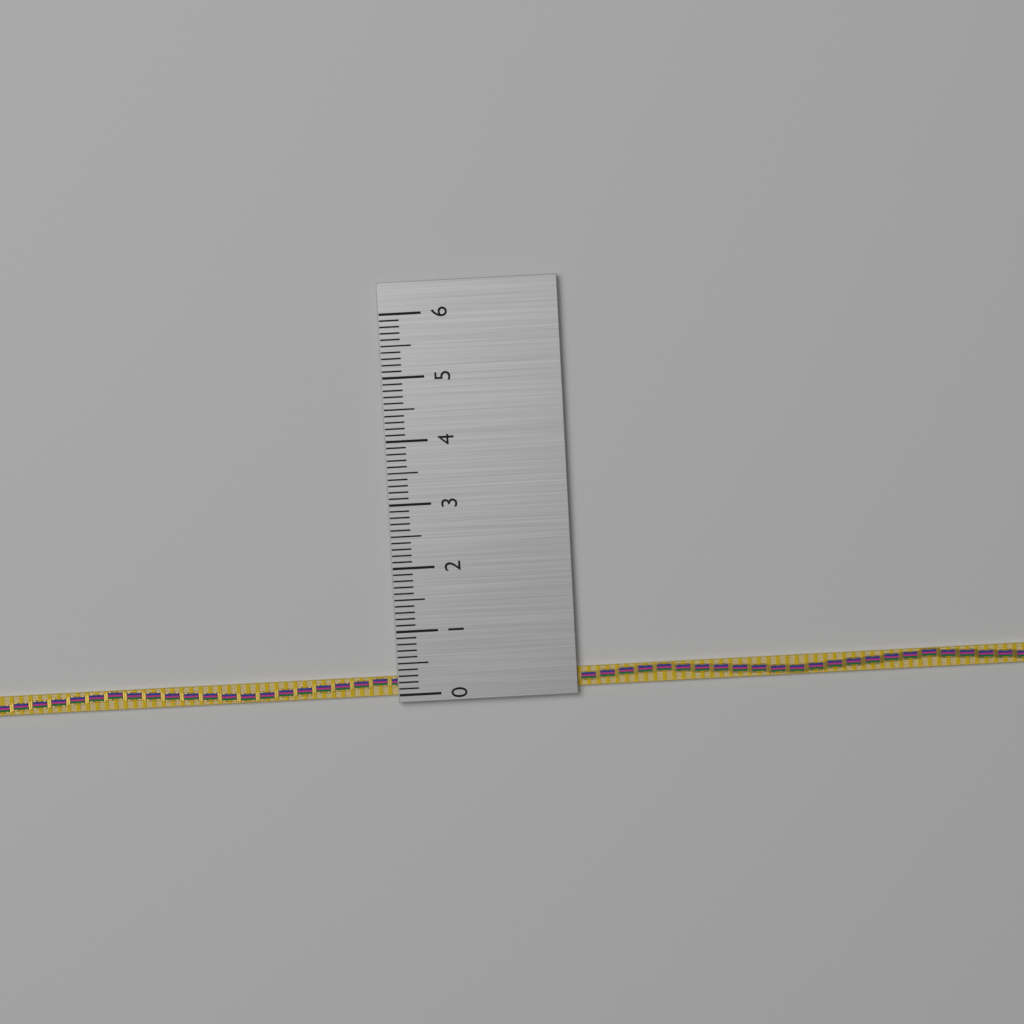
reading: 0.3 (no unit)
